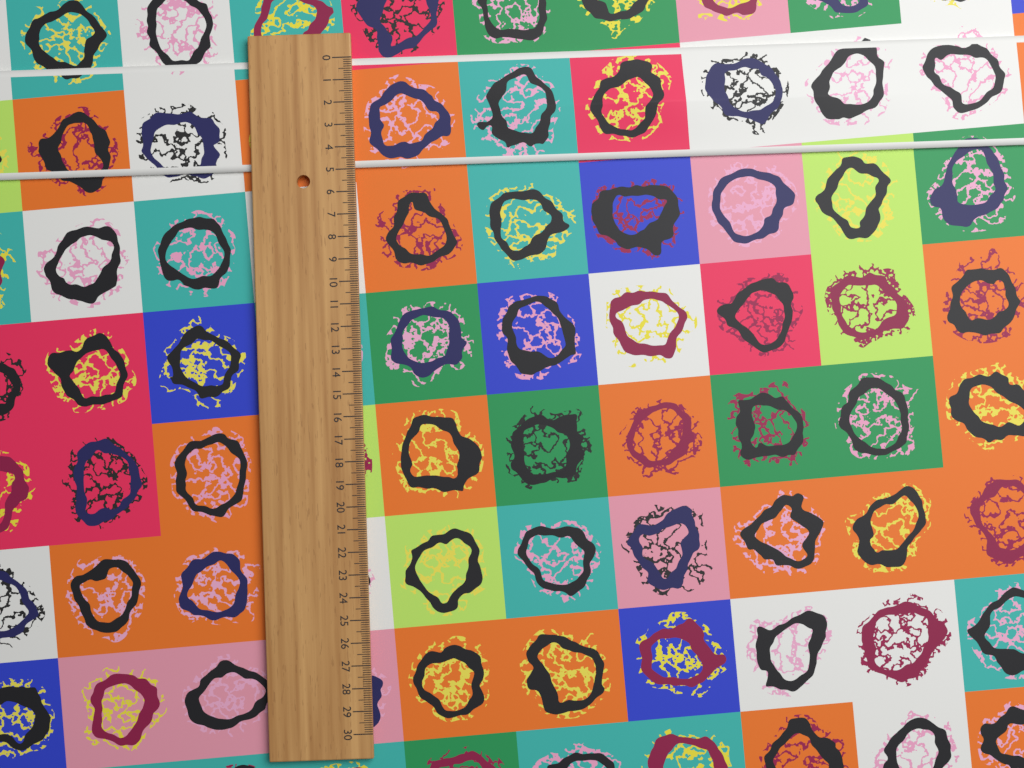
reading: 4.9 (no unit)
